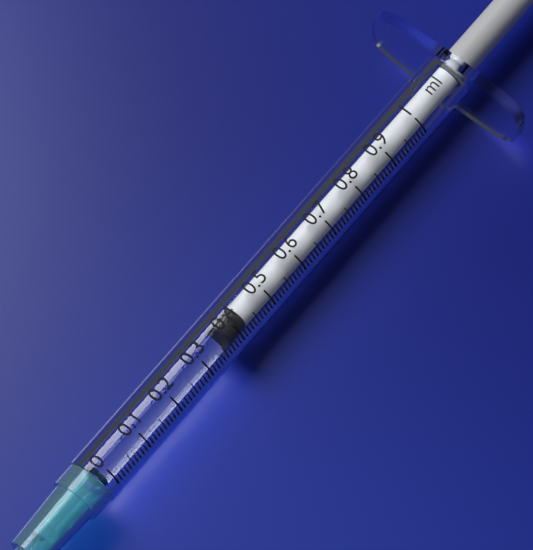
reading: 0.38 ml
